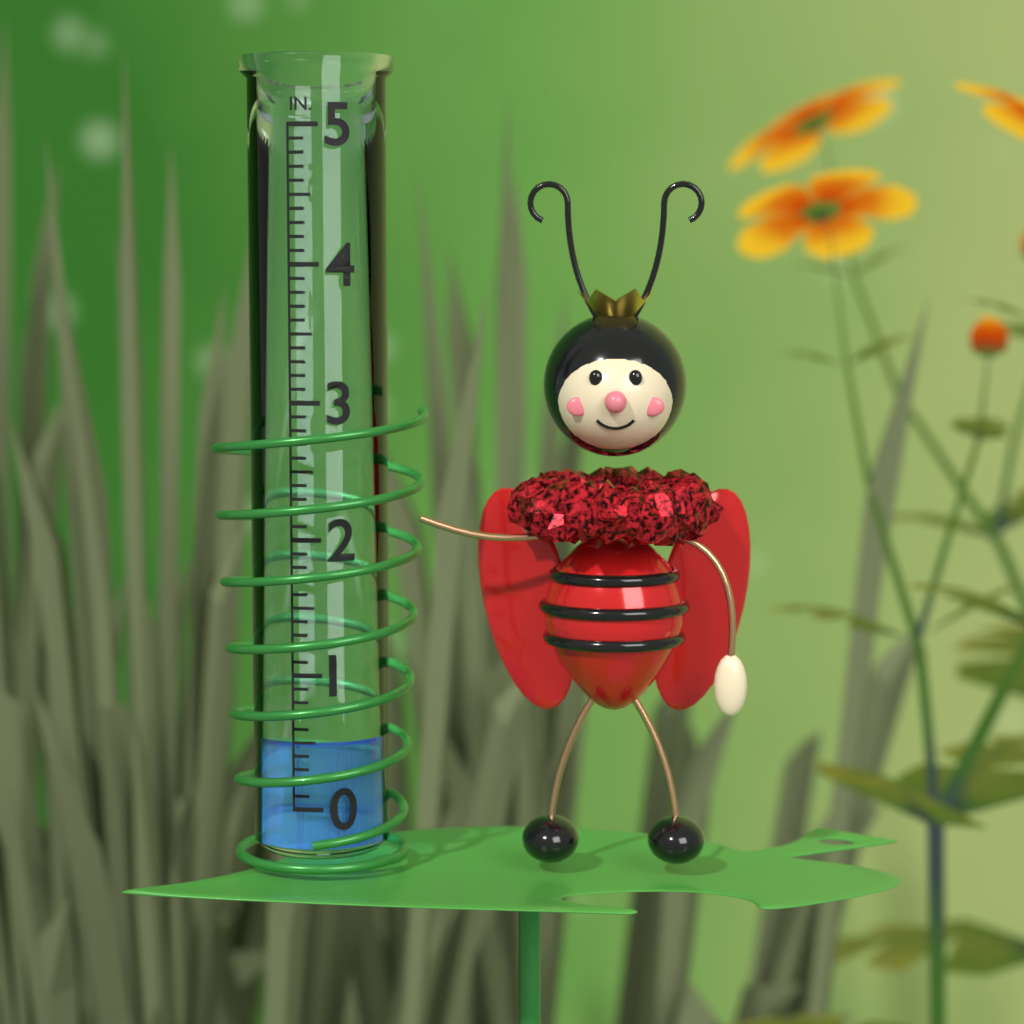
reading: 0.5 in
